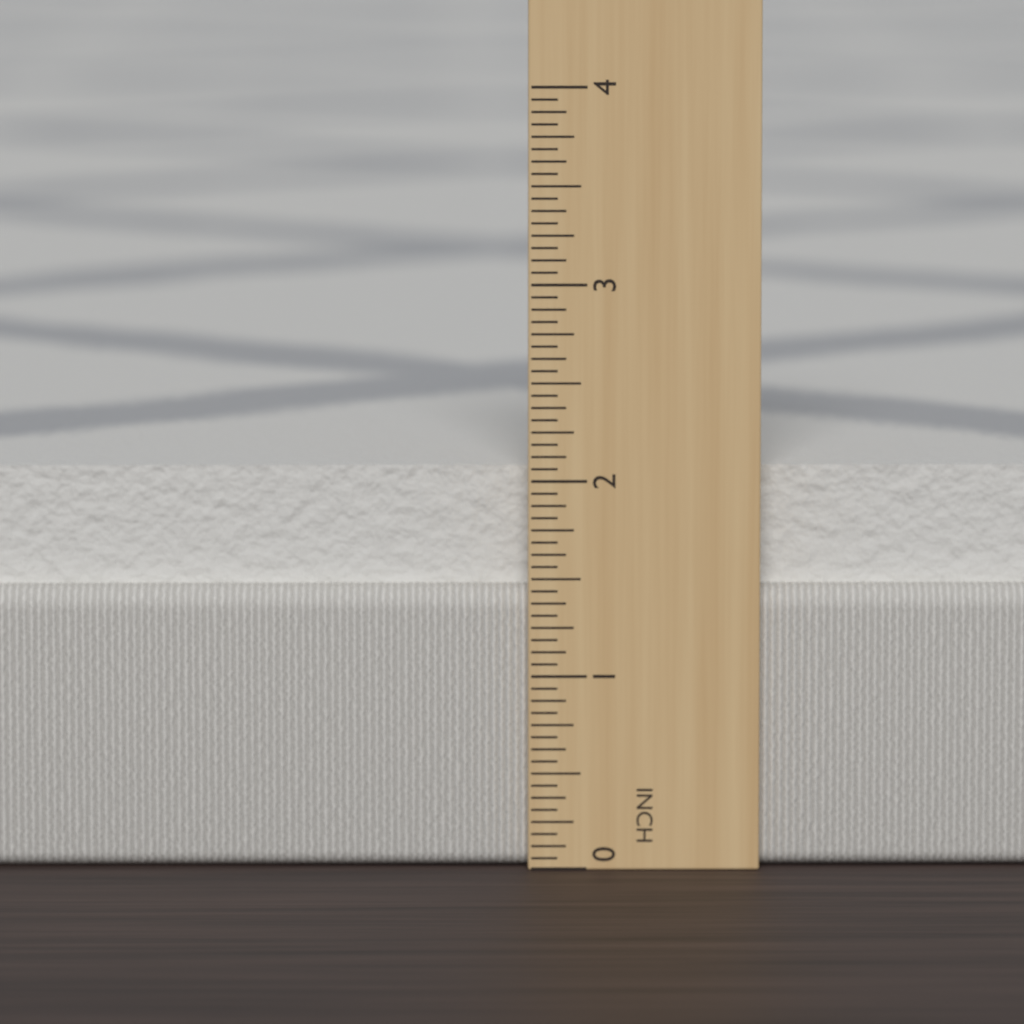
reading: 2.0625 in
